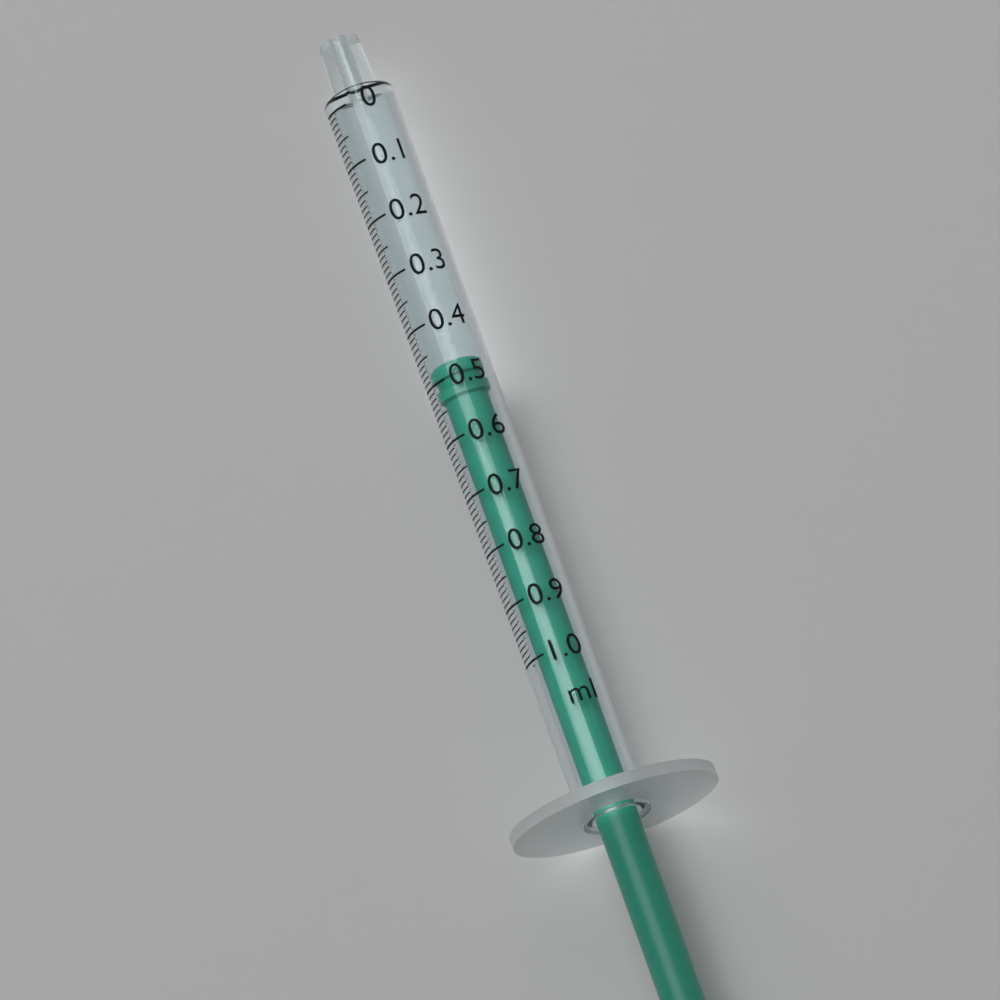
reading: 0.47 ml
